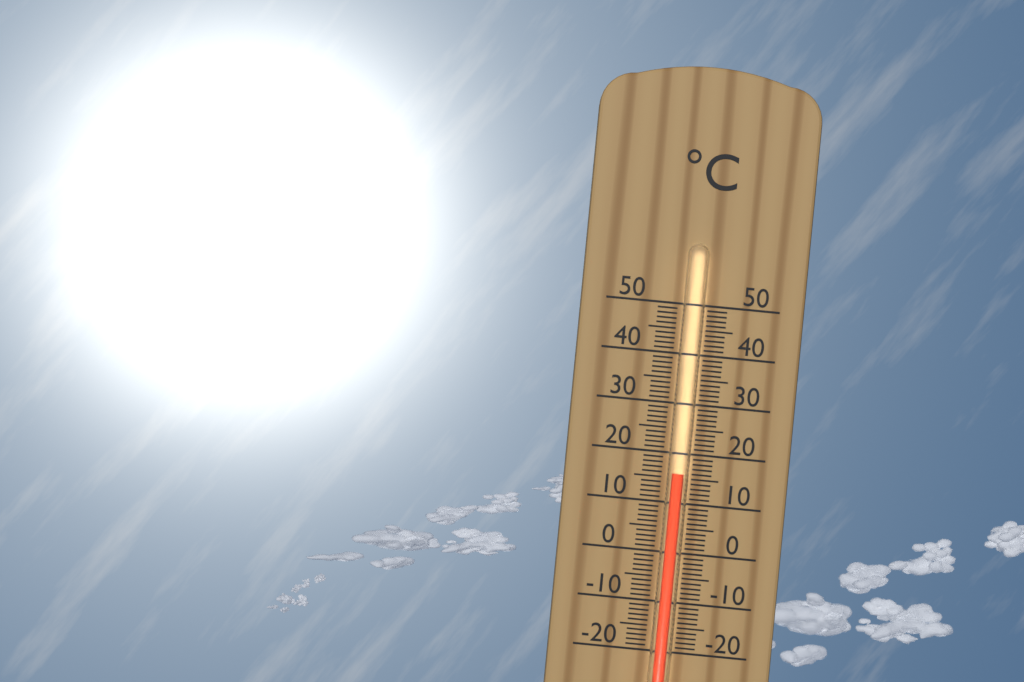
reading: 16 °C
